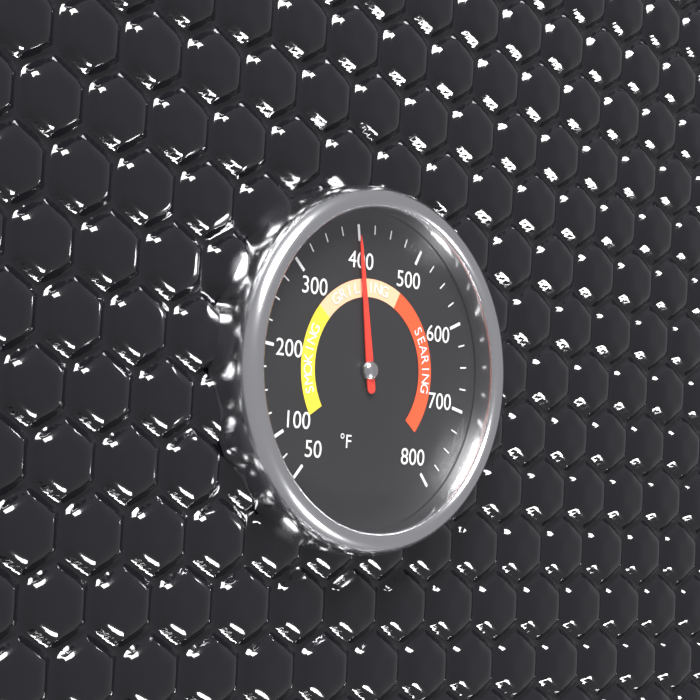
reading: 400 °F
